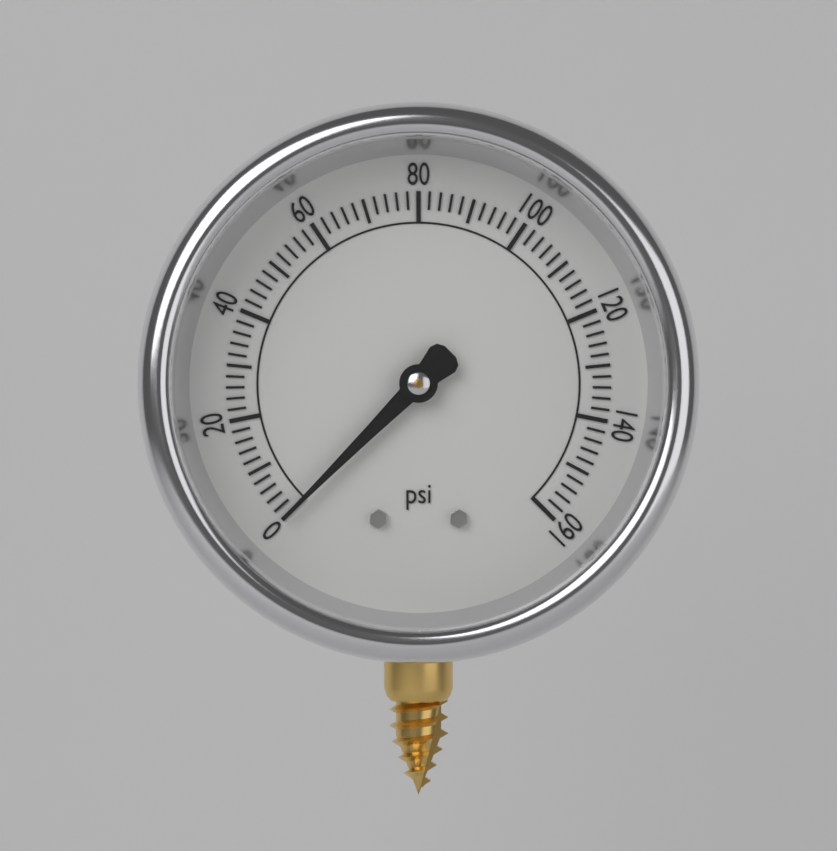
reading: 0 psi
